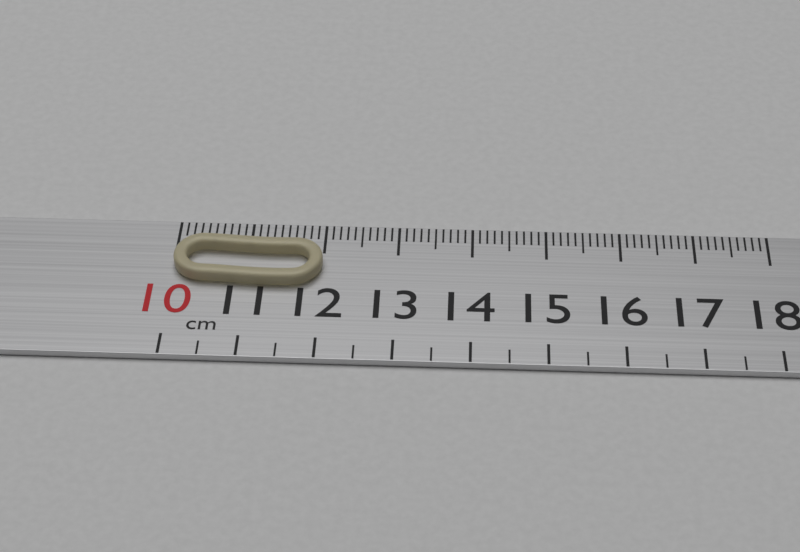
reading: 12.0 cm
